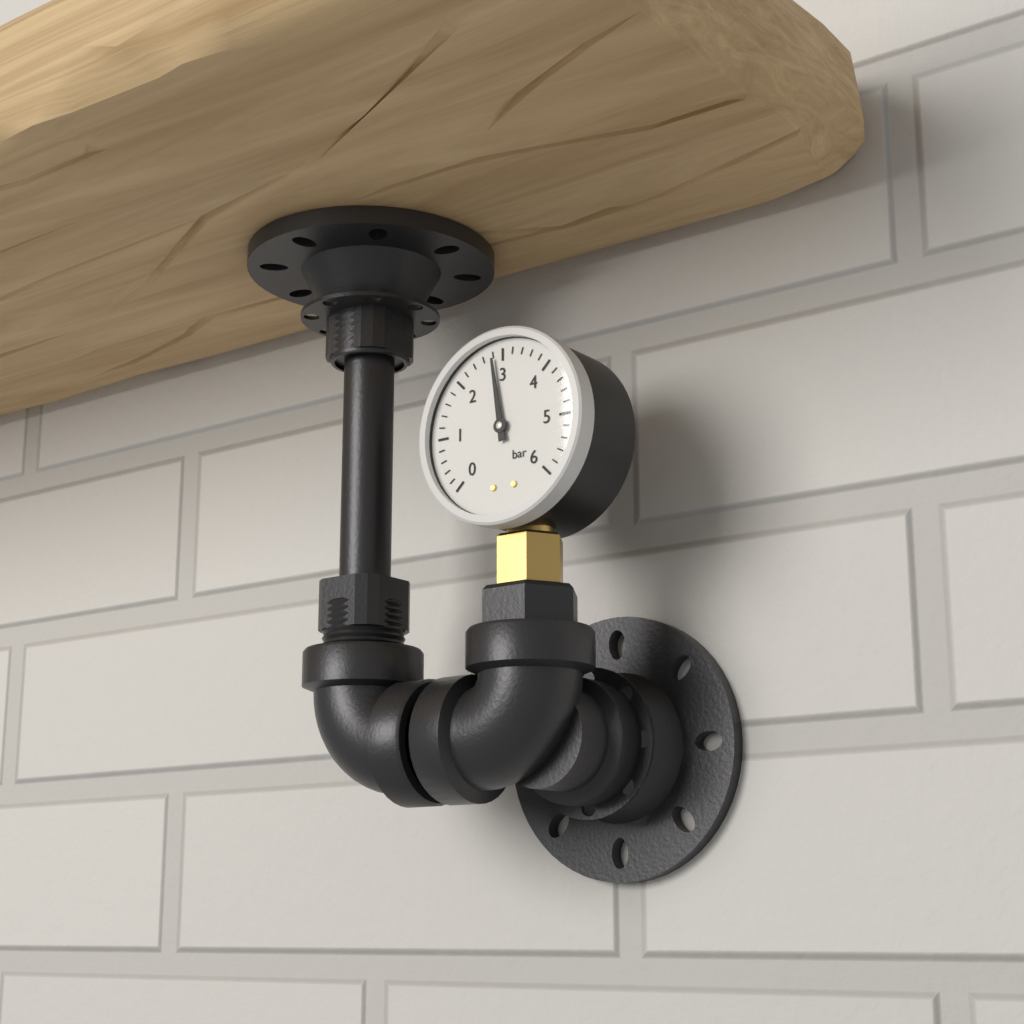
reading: 2.8 bar
